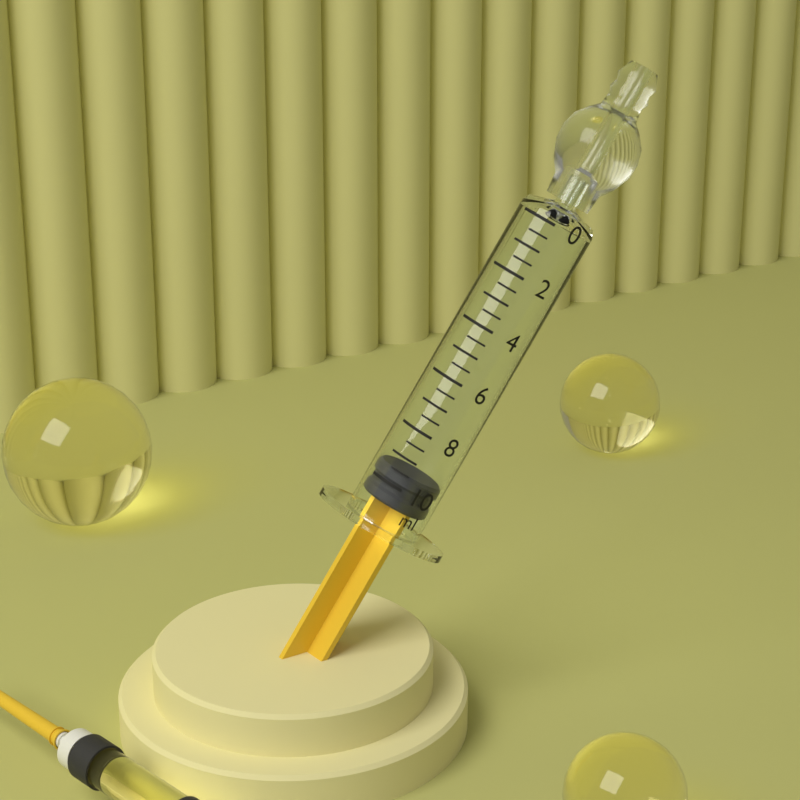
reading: 9.5 ml
